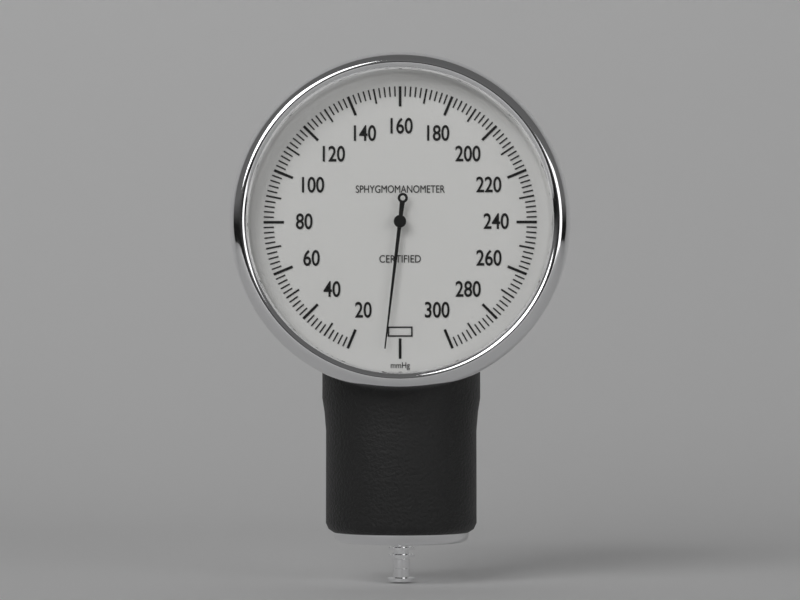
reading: 6 mmHg
